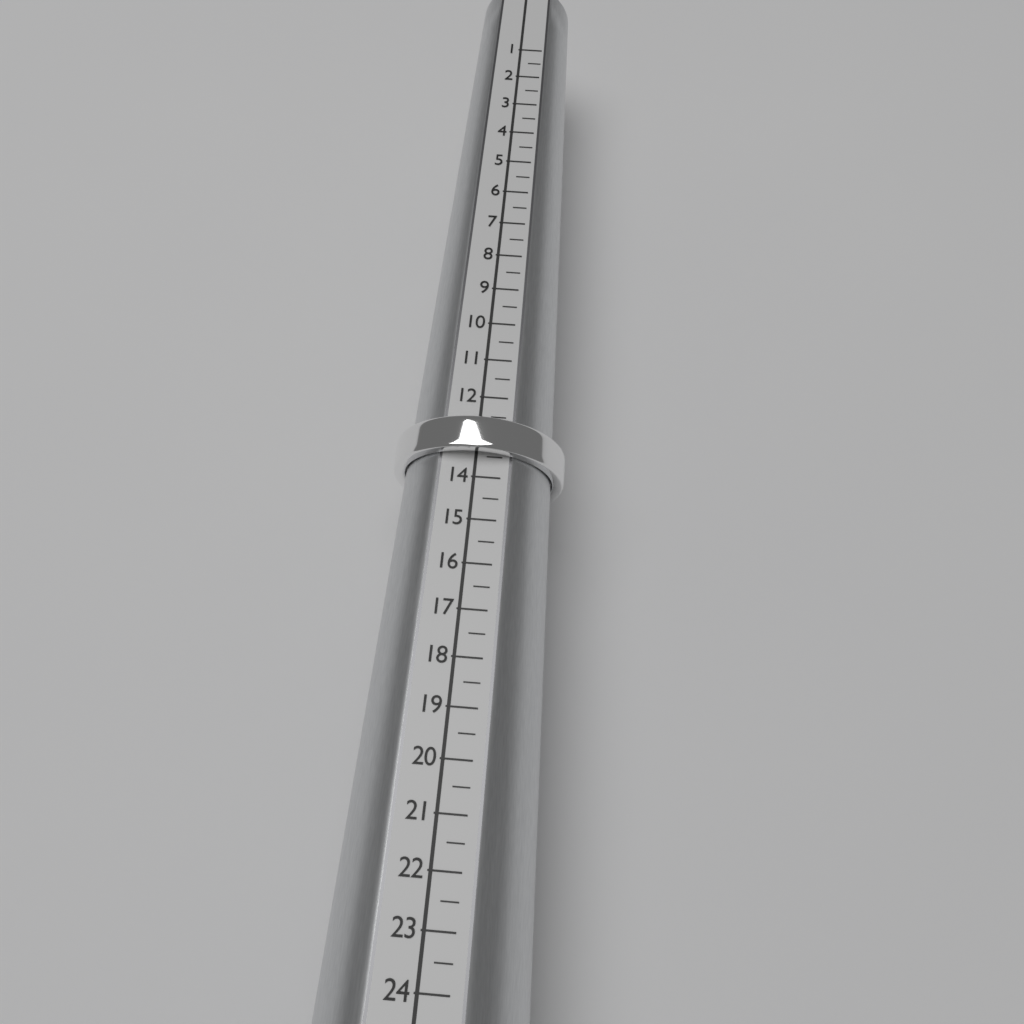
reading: 13.5 (no unit)
